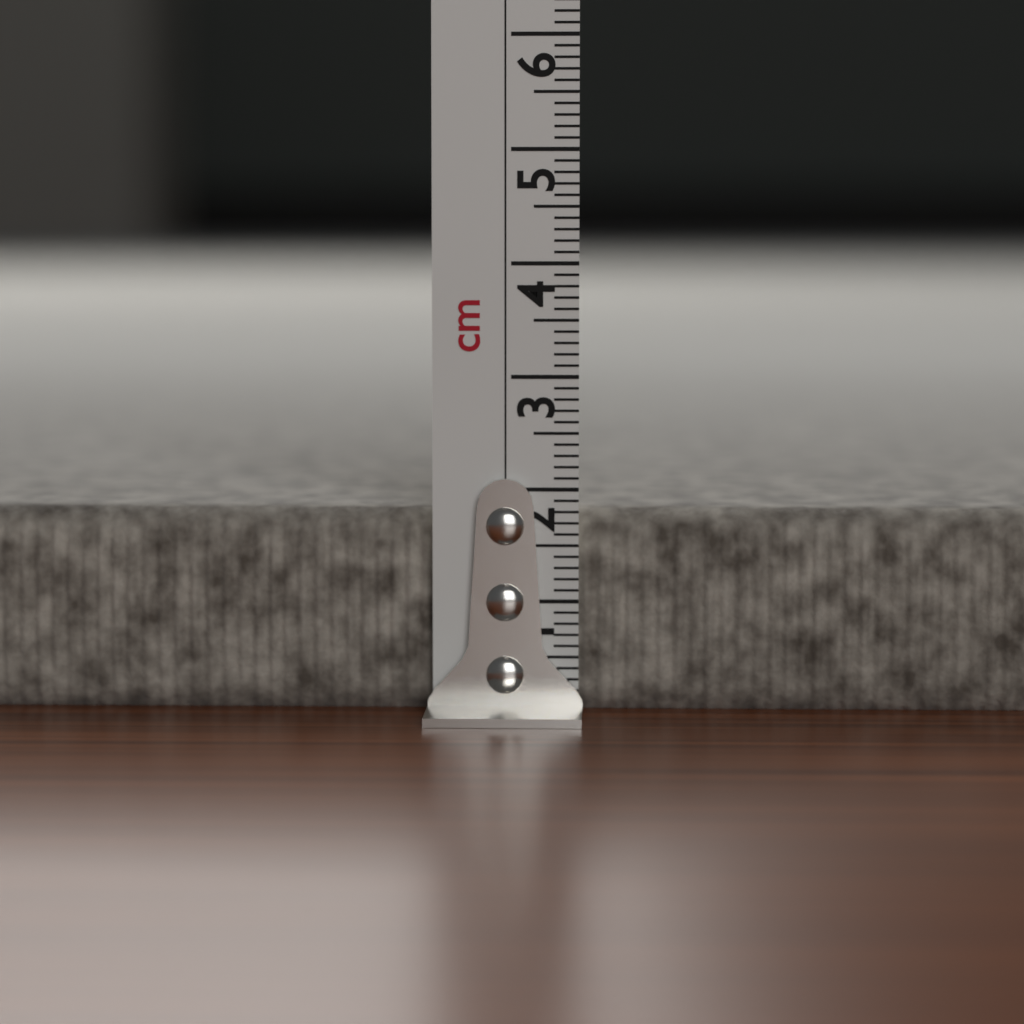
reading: 1.8 cm
